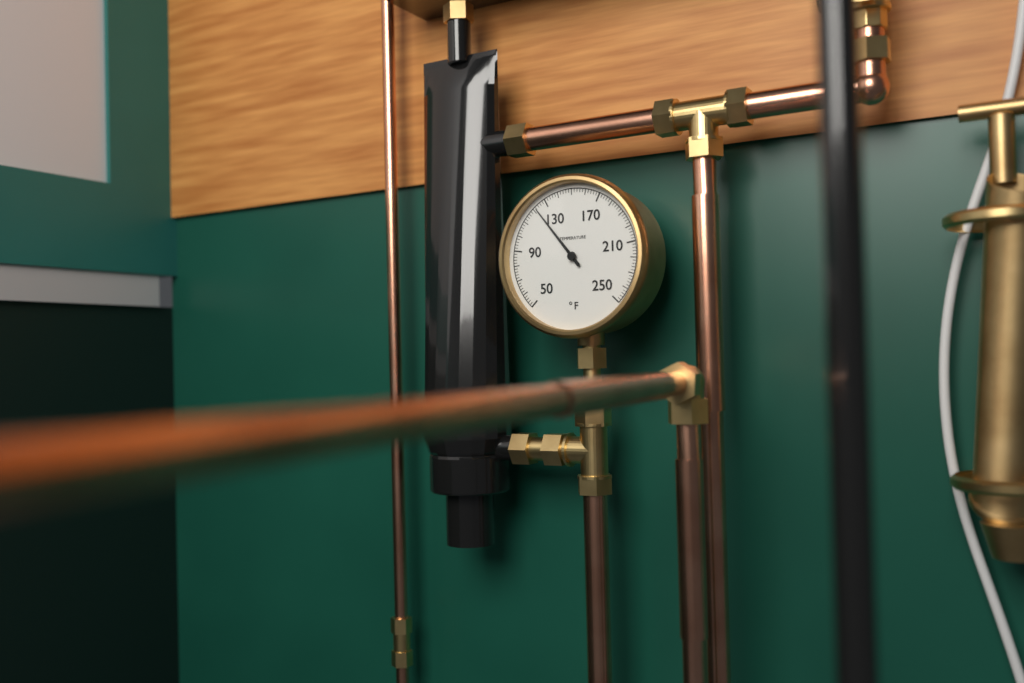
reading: 122 °F
